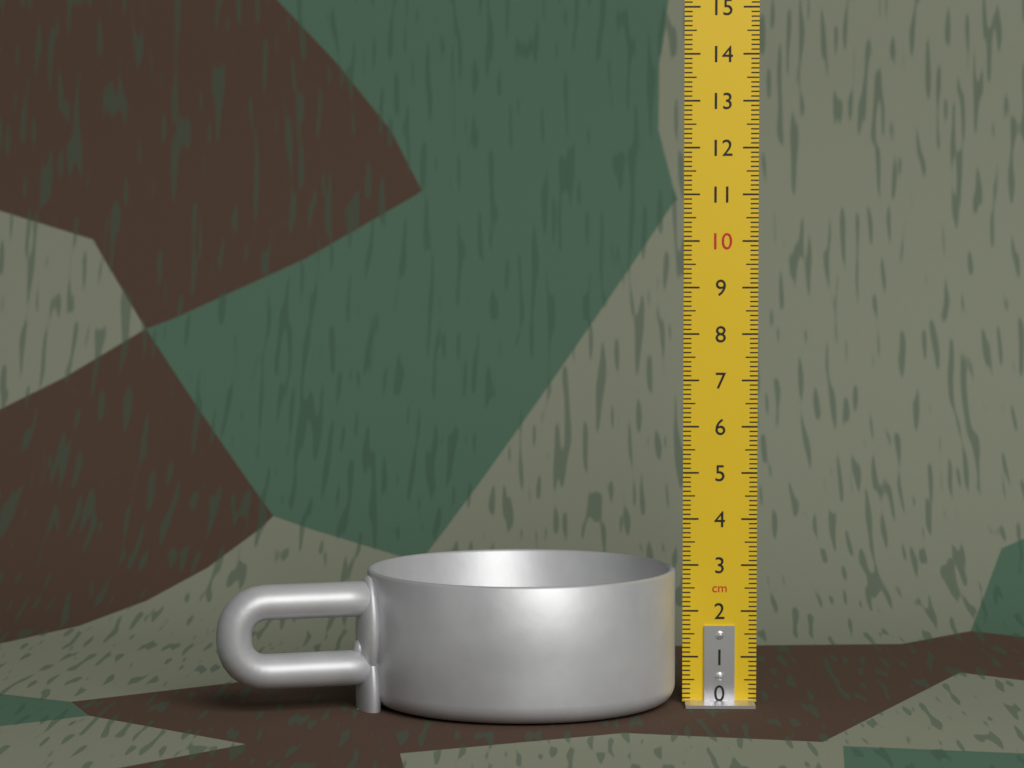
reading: 2.9 cm
